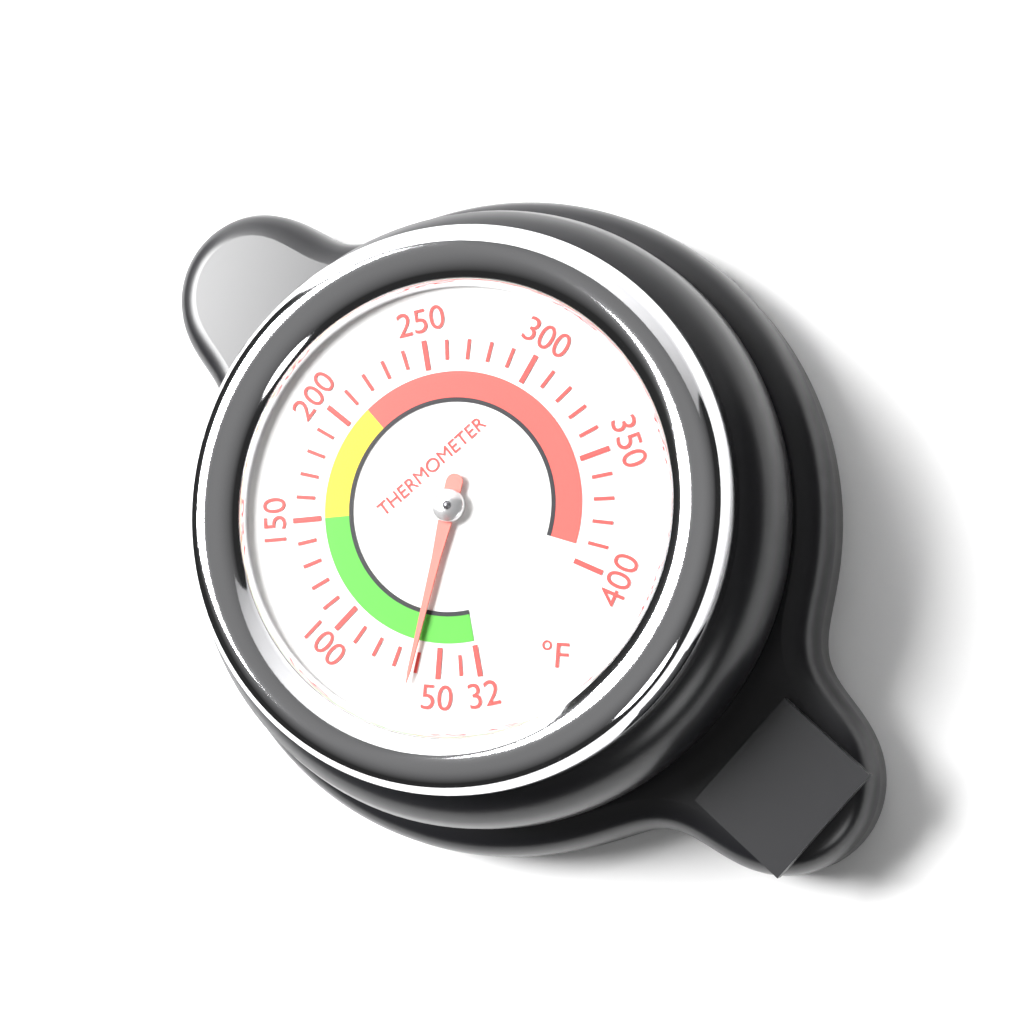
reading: 62 °F
